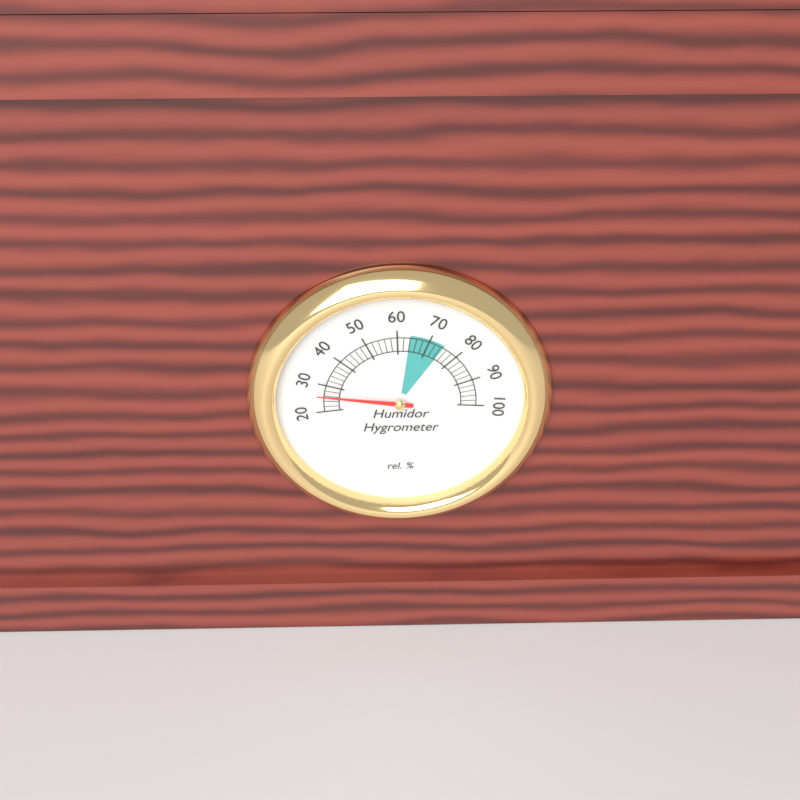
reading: 26 %
